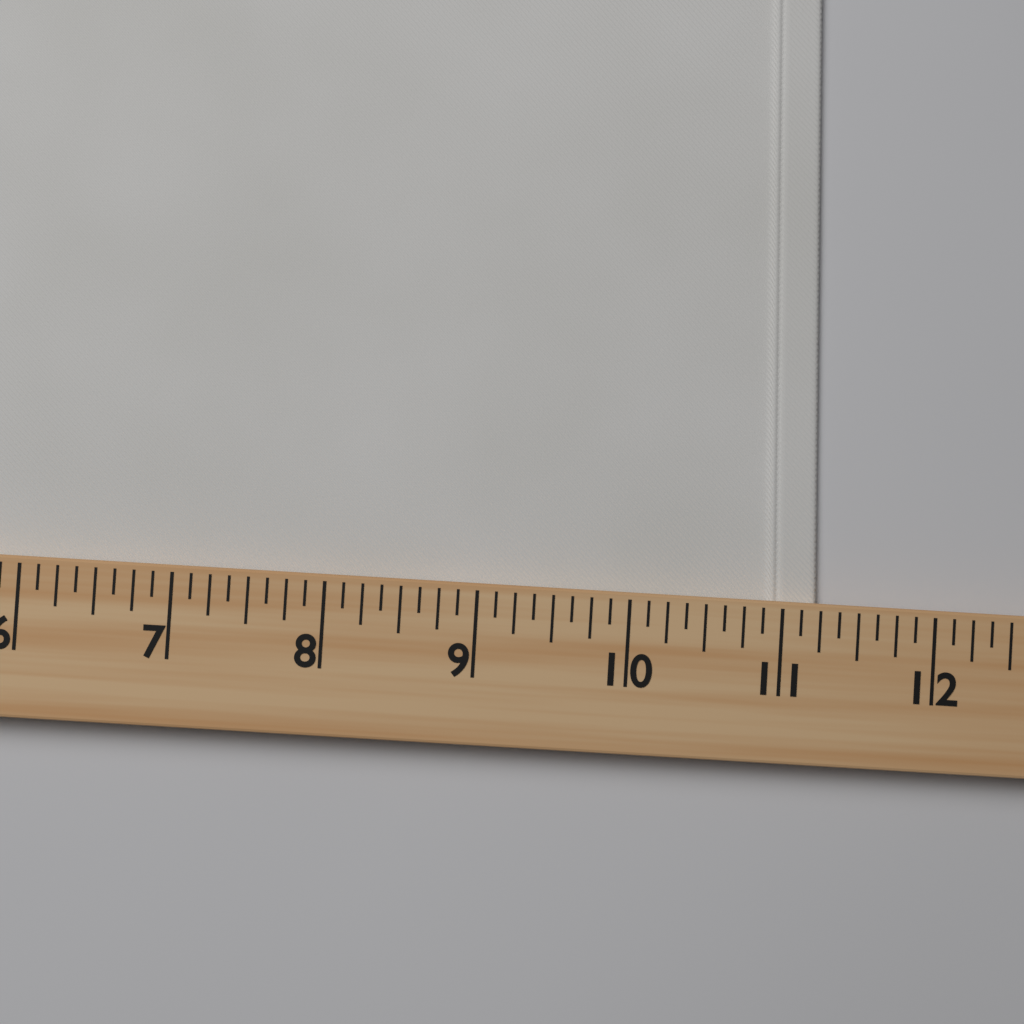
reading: 11.250 (no unit)
